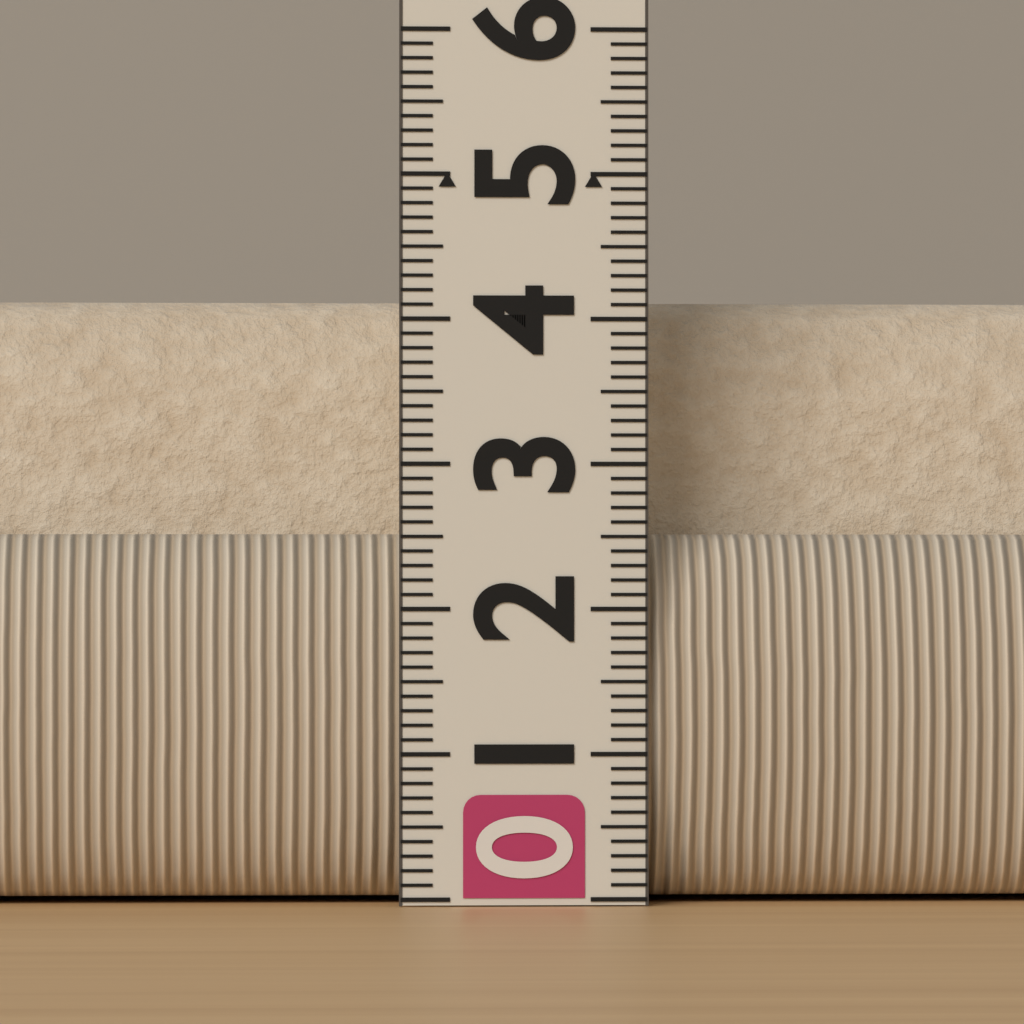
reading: 4.2 (no unit)
